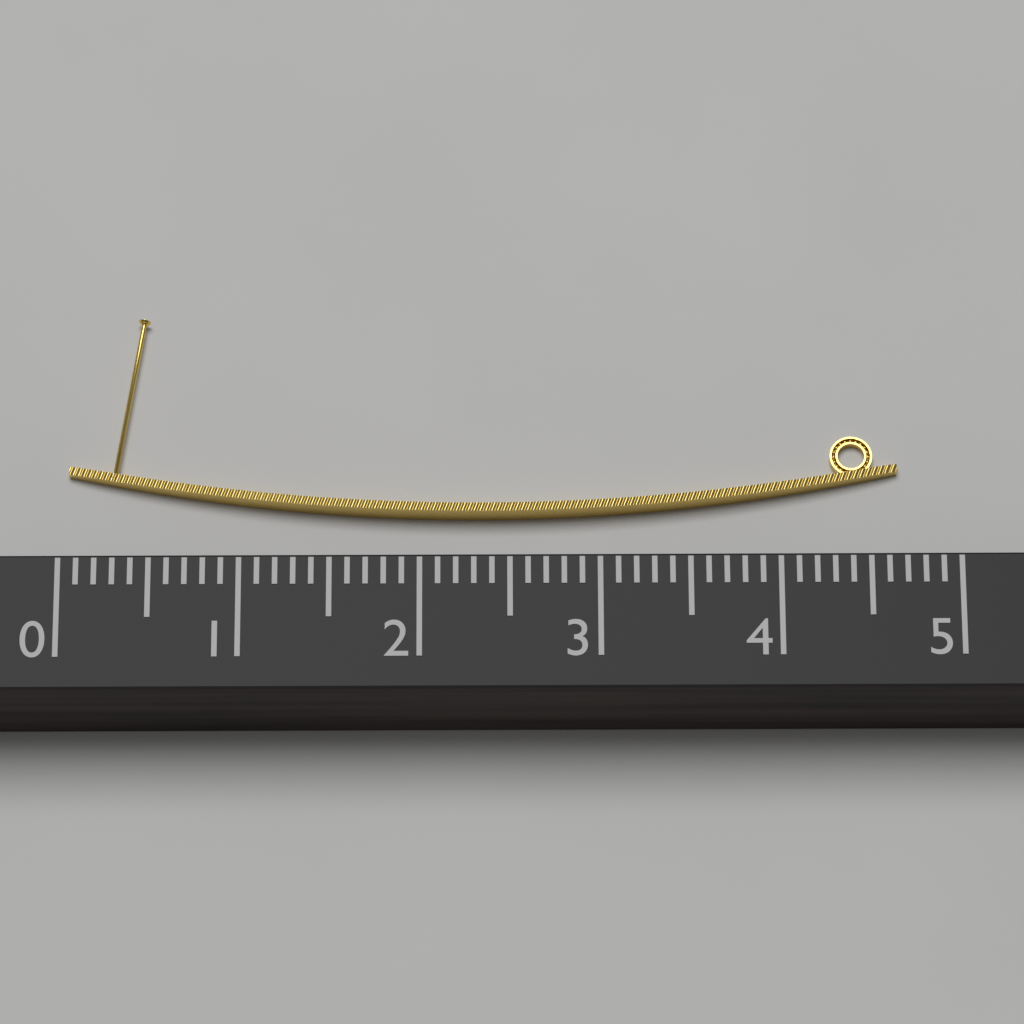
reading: 4.7 (no unit)
